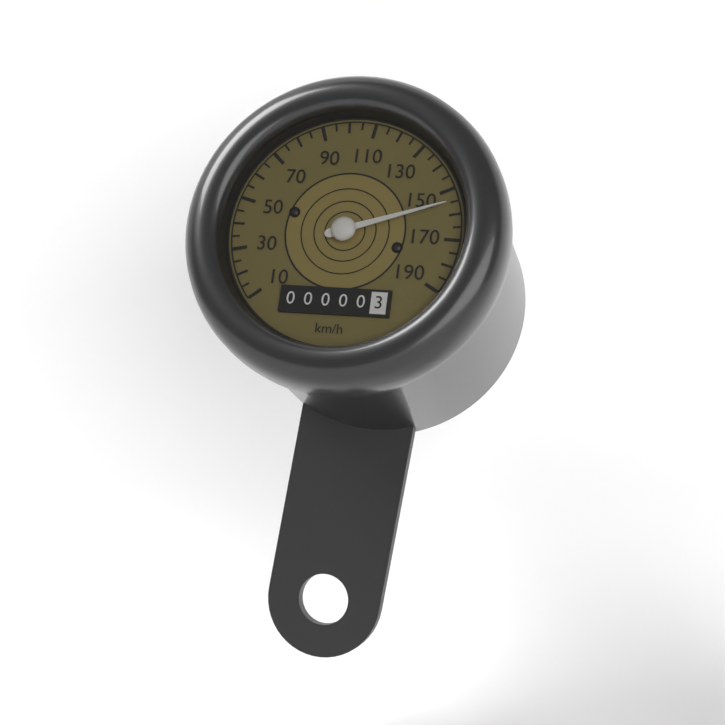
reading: 155 km/h
